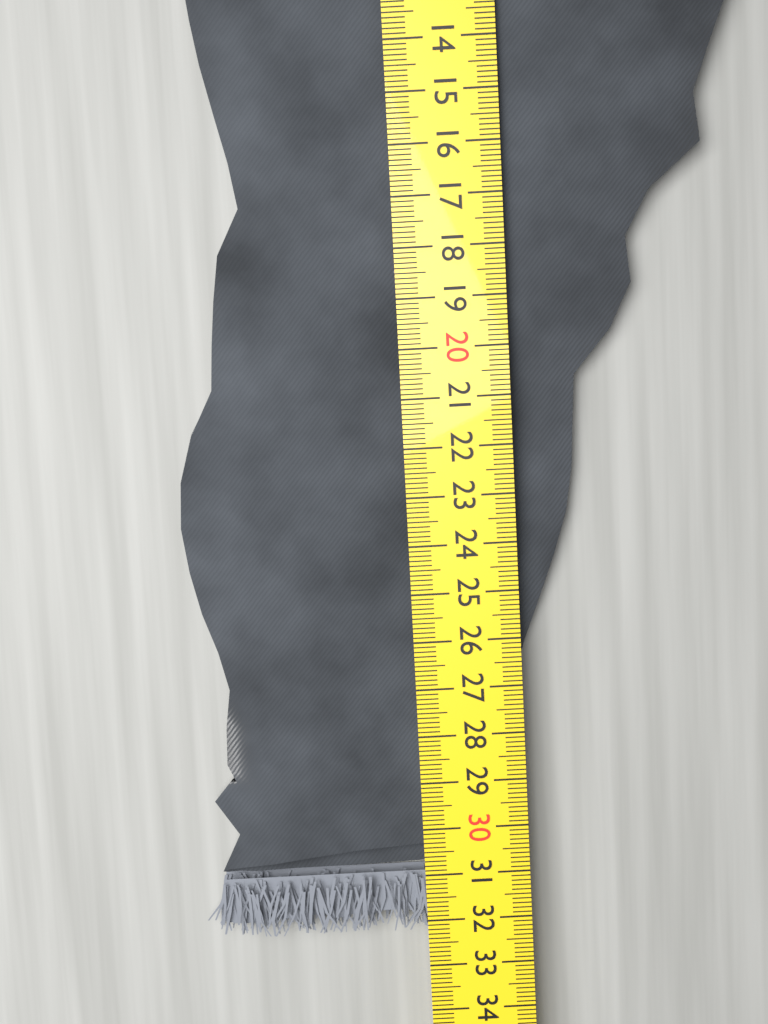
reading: 32.3 cm
